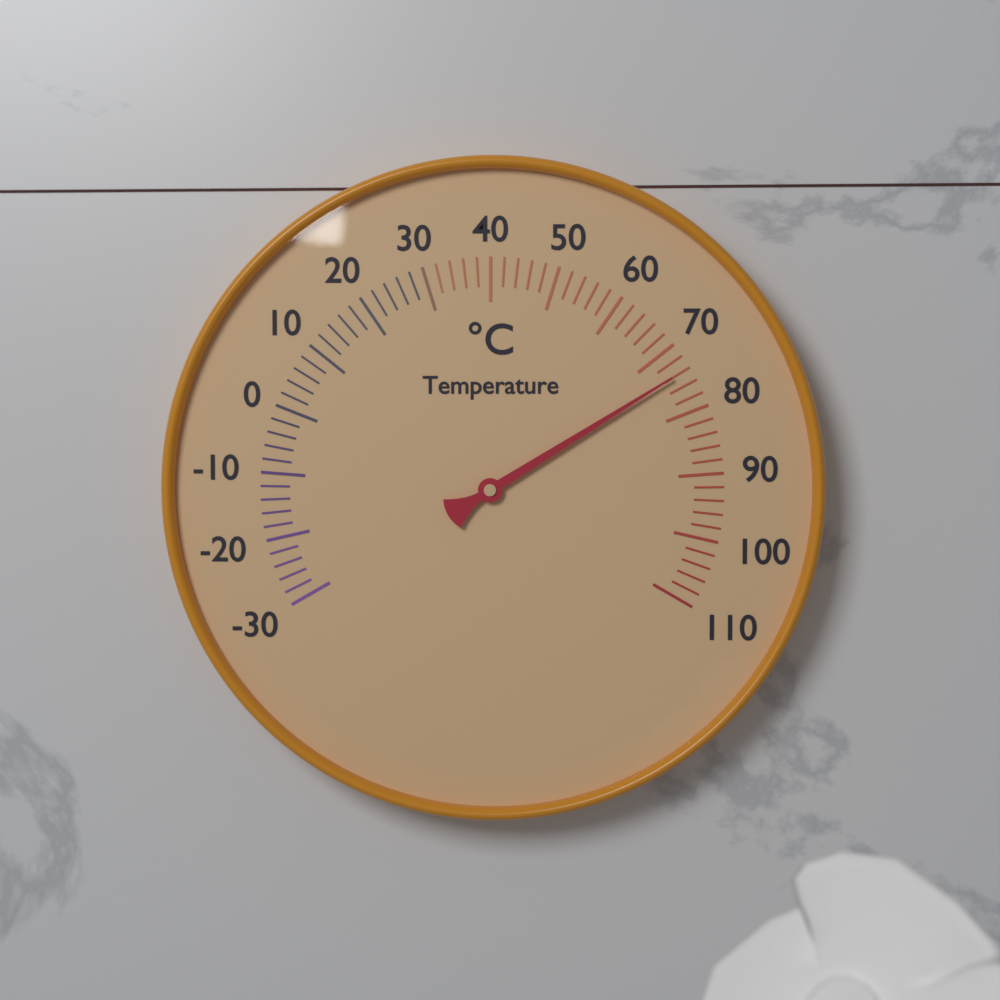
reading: 74 °C
